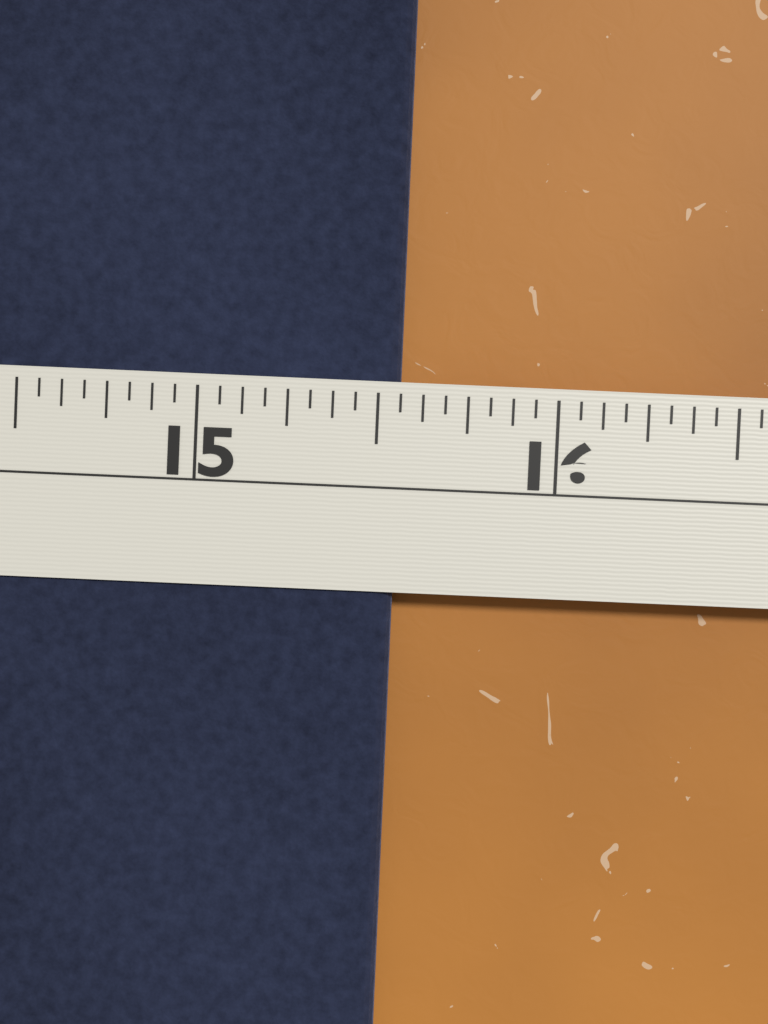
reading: 15.5625 in
